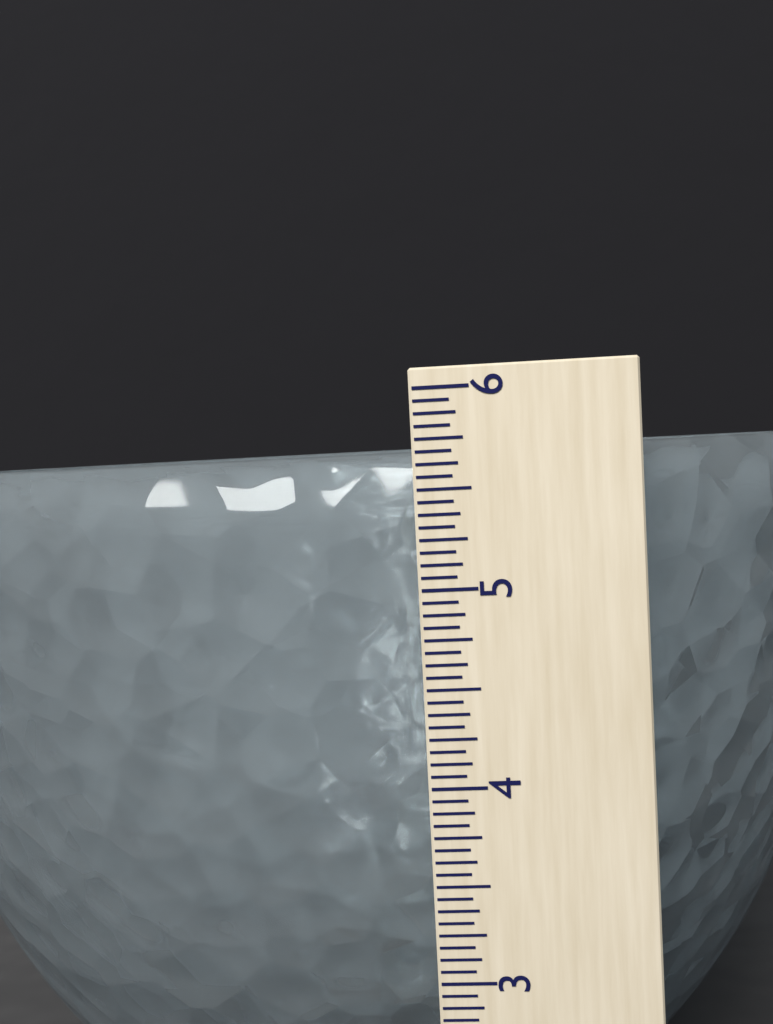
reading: 5.6875 (no unit)
